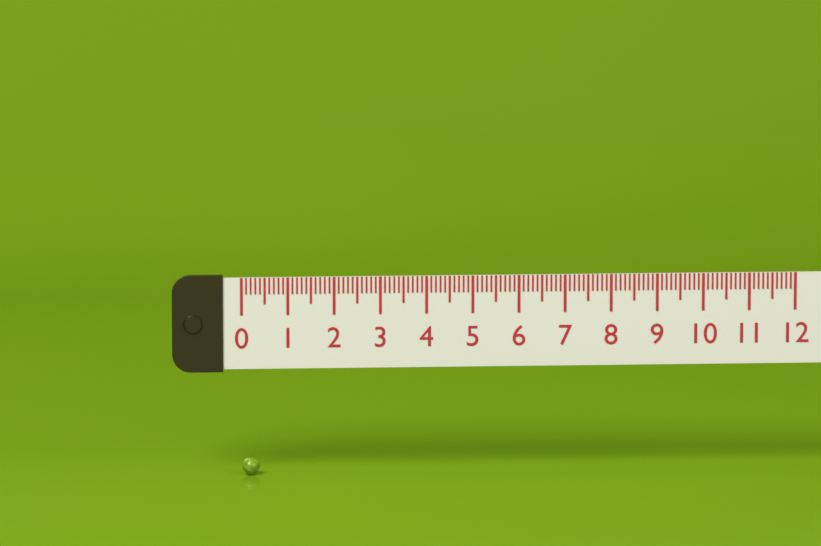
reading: 0.4 (no unit)
